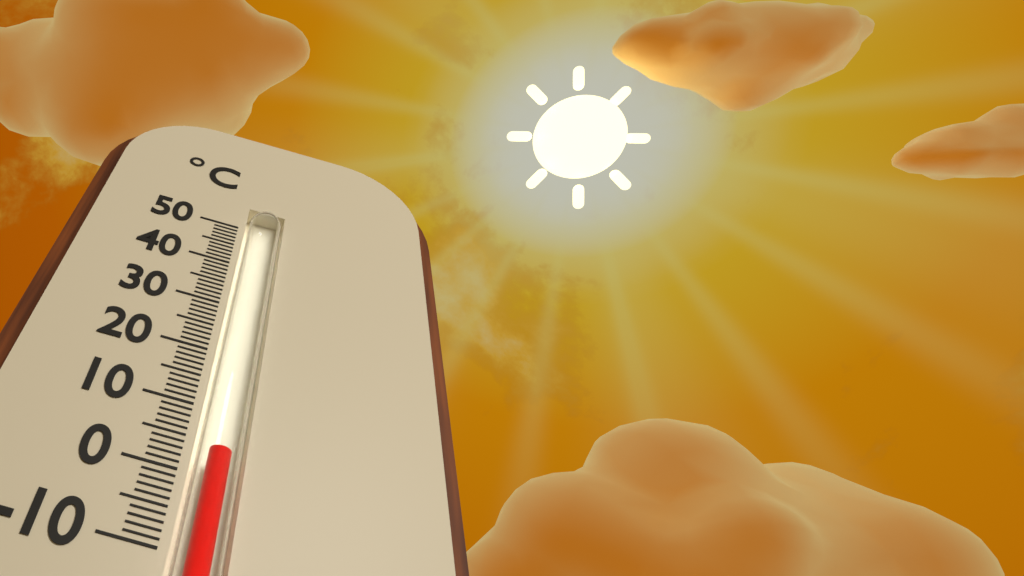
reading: 4 °C
